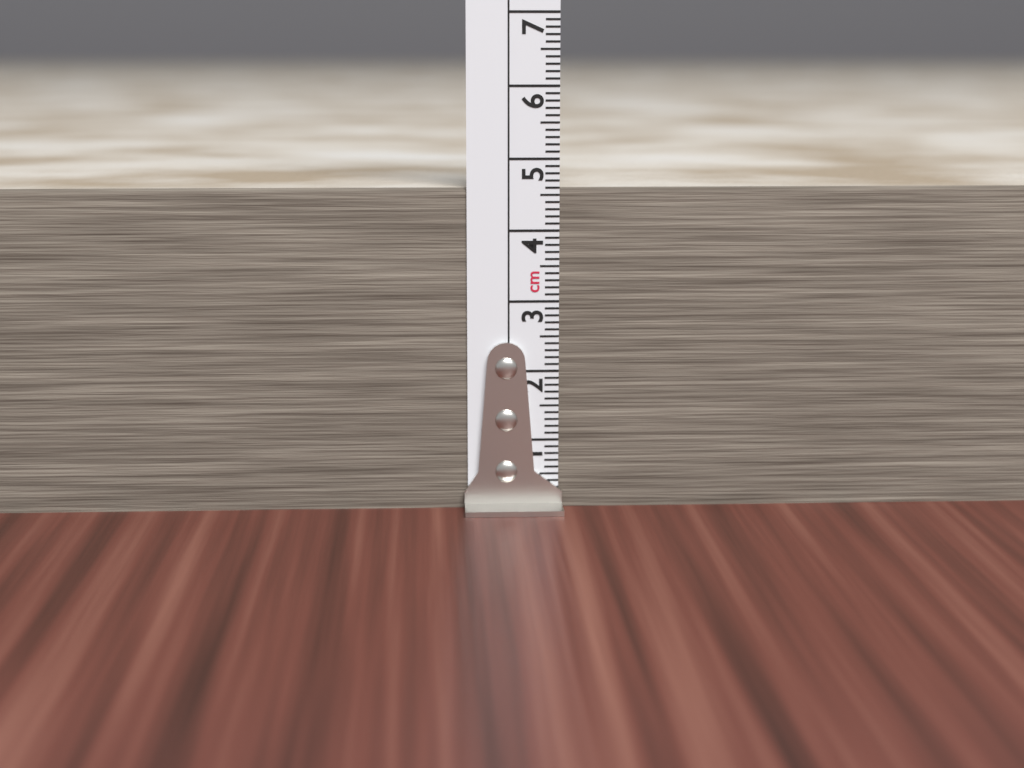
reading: 4.6 cm
